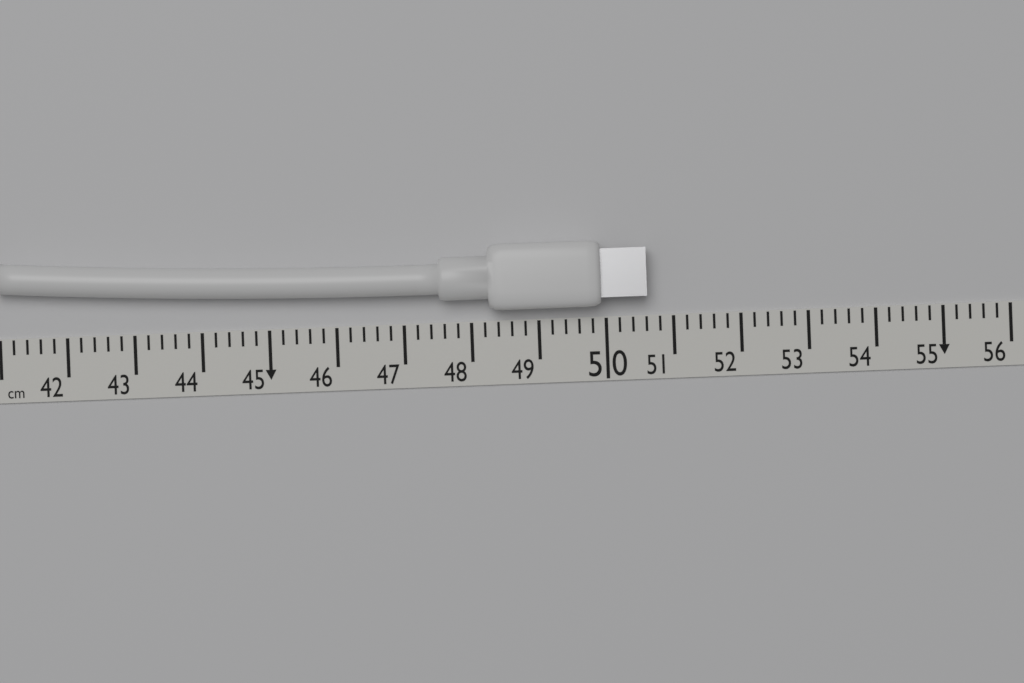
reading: 50.6 cm
